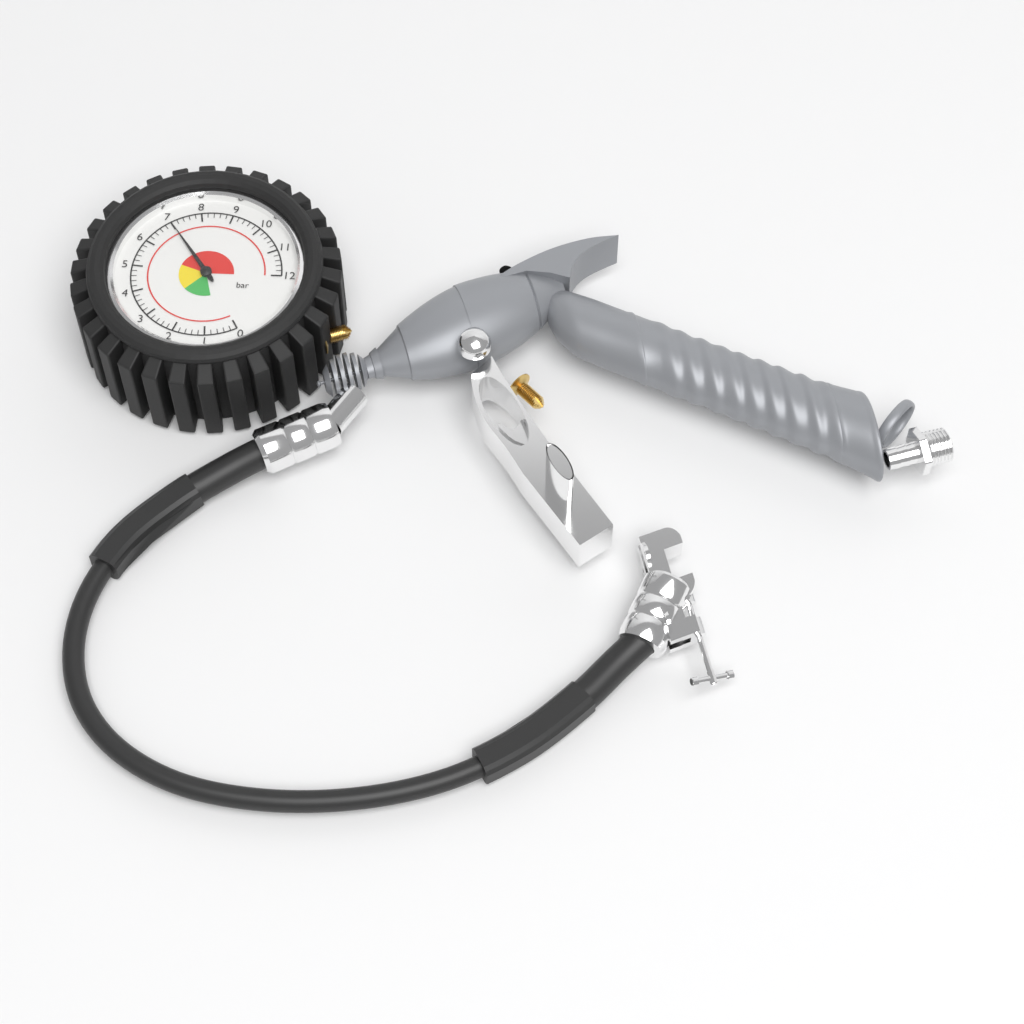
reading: 7.0 bar
